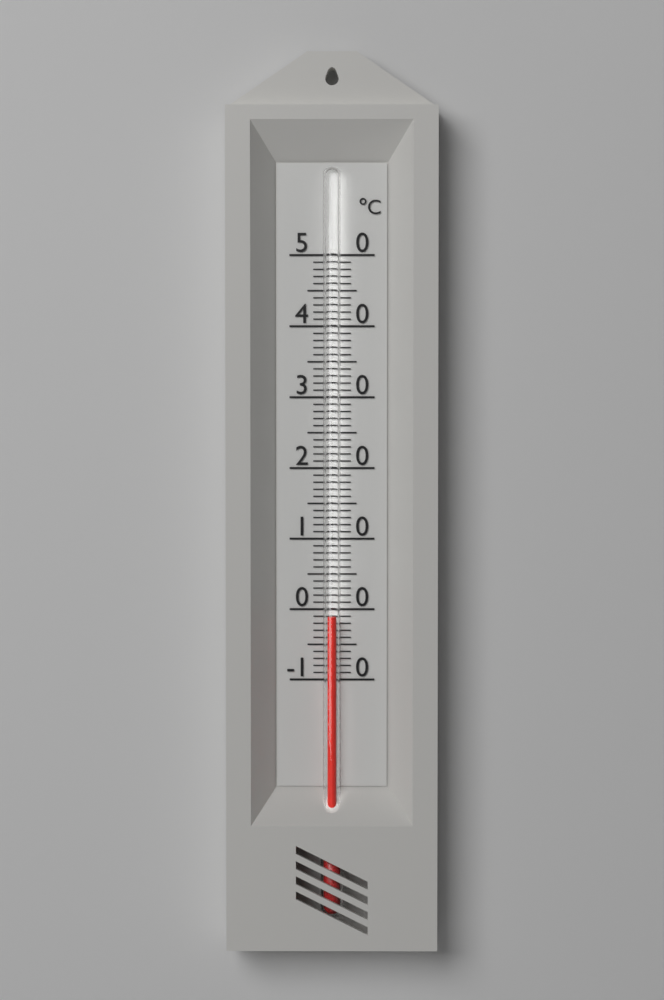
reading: -1 °C
